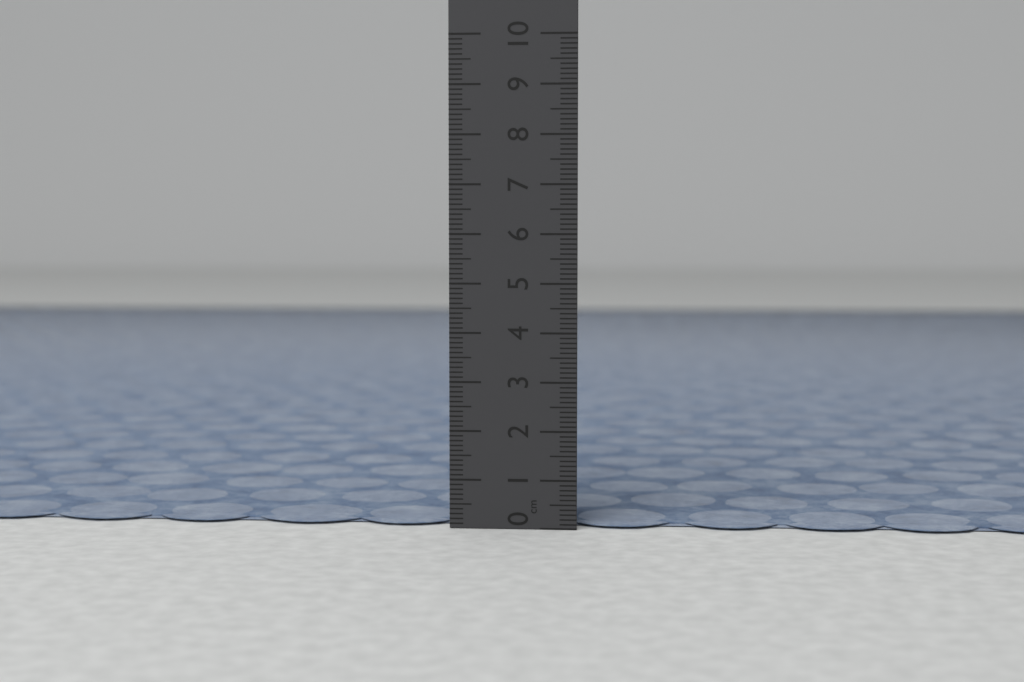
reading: 0.1 cm
